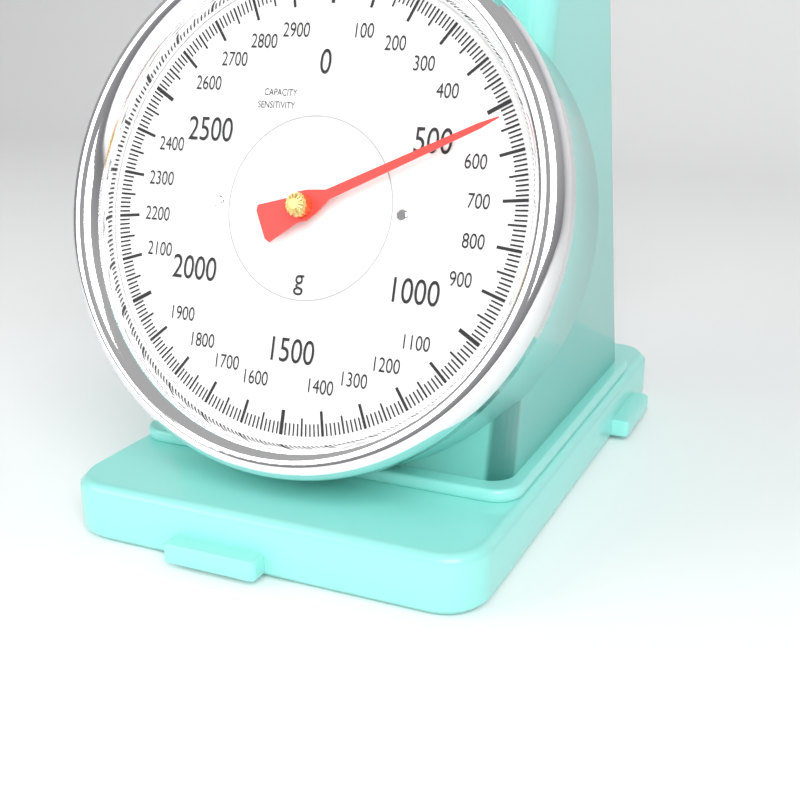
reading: 530 g
